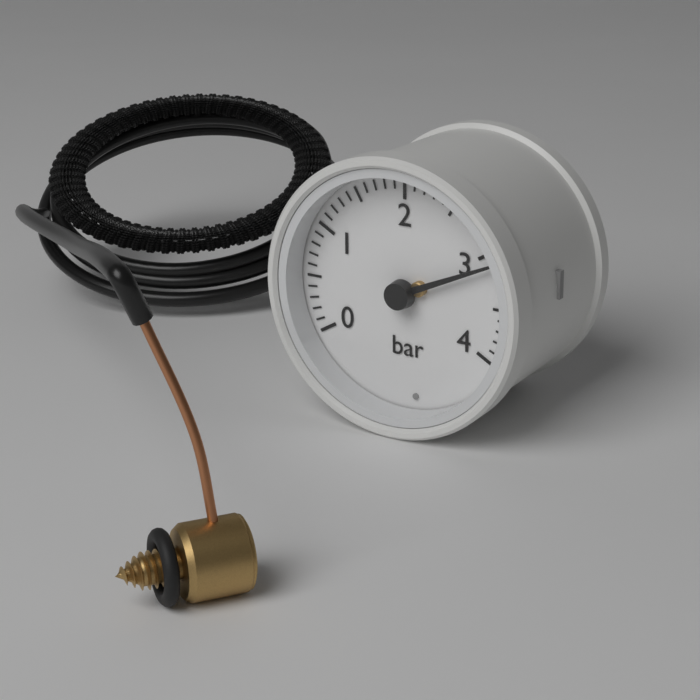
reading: 3.1 bar
